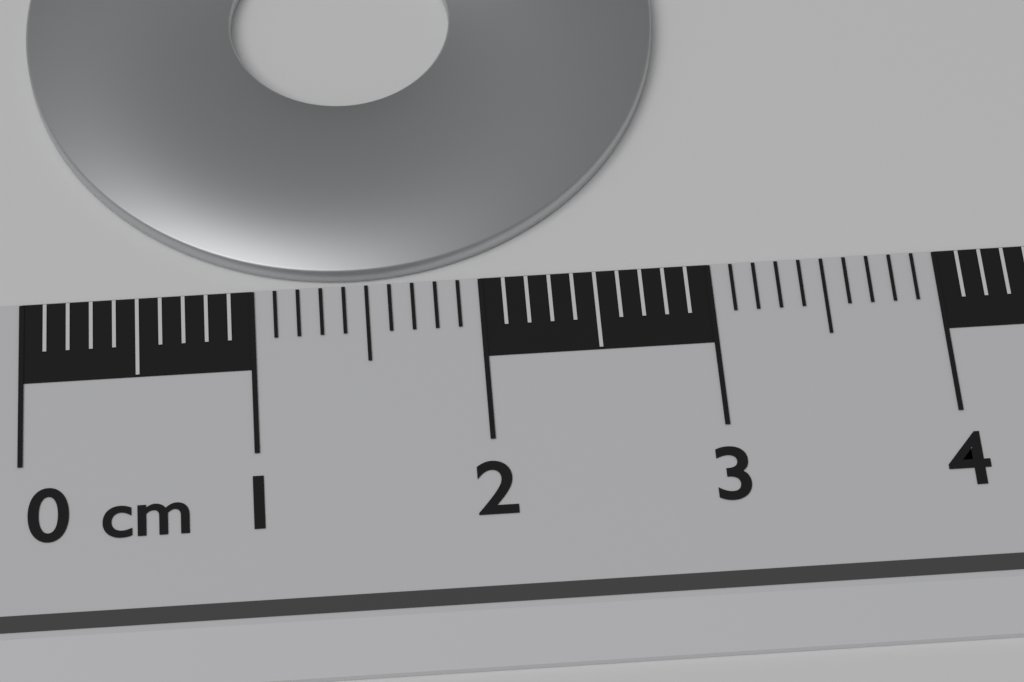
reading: 2.9 cm
